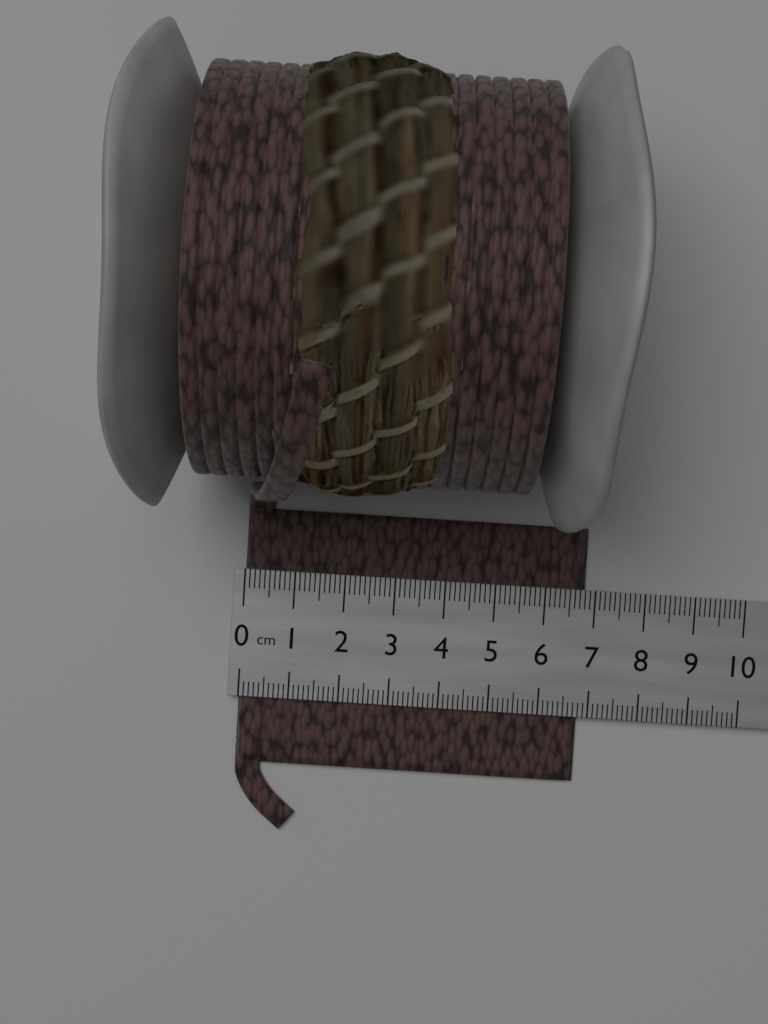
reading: 6.8 cm
